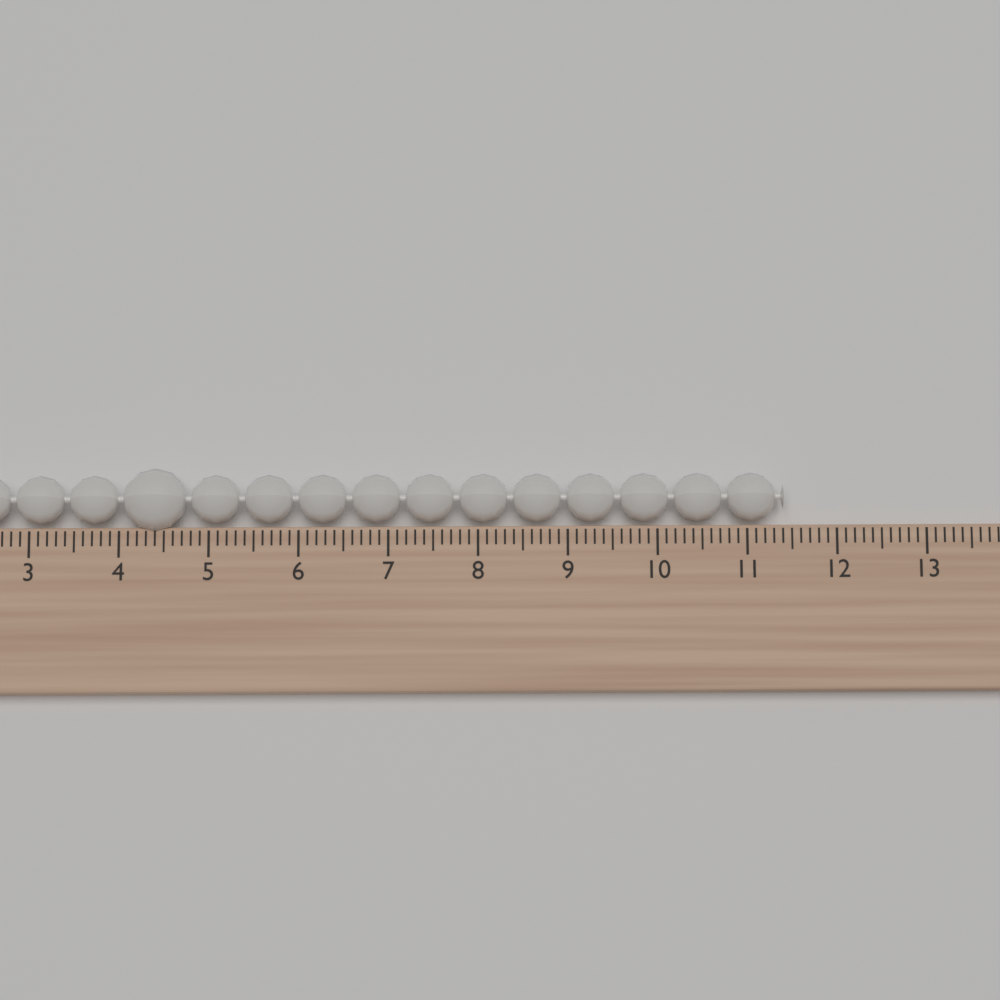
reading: 11.4 (no unit)
